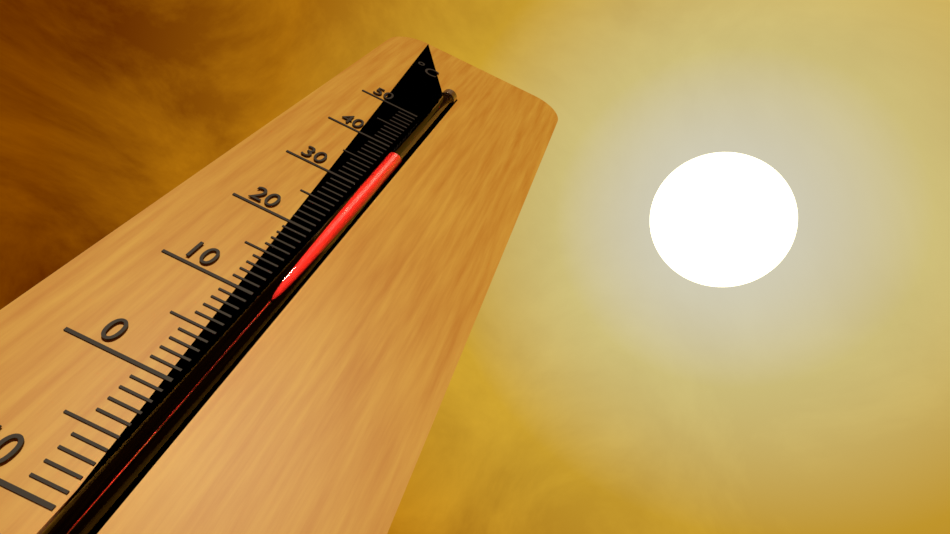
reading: 38 °C
